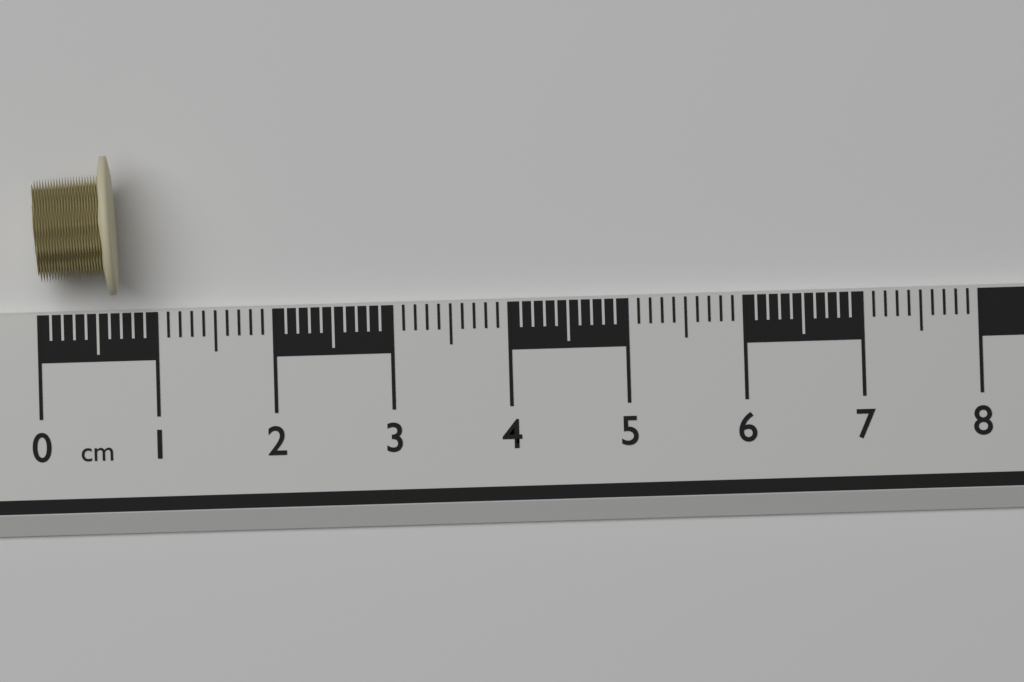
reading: 0.7 cm
